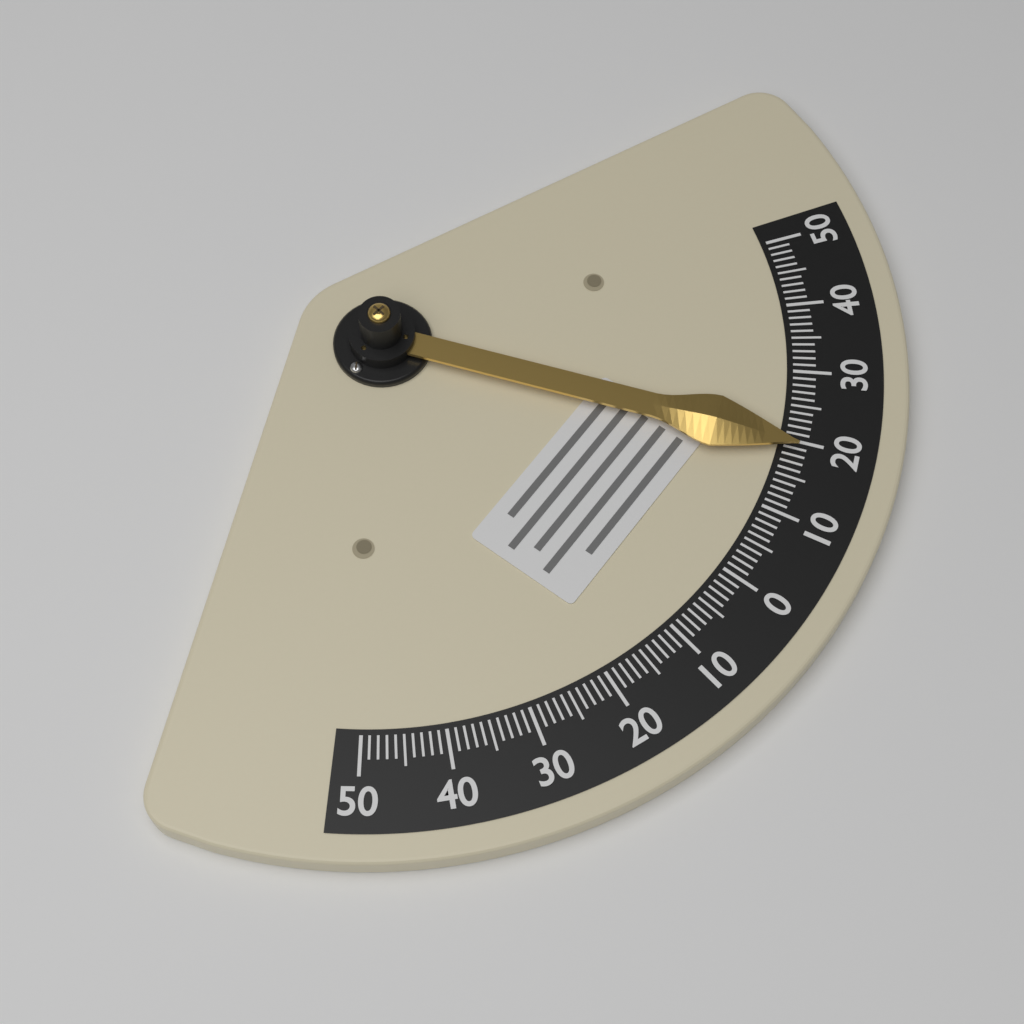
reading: 19 (no unit)
